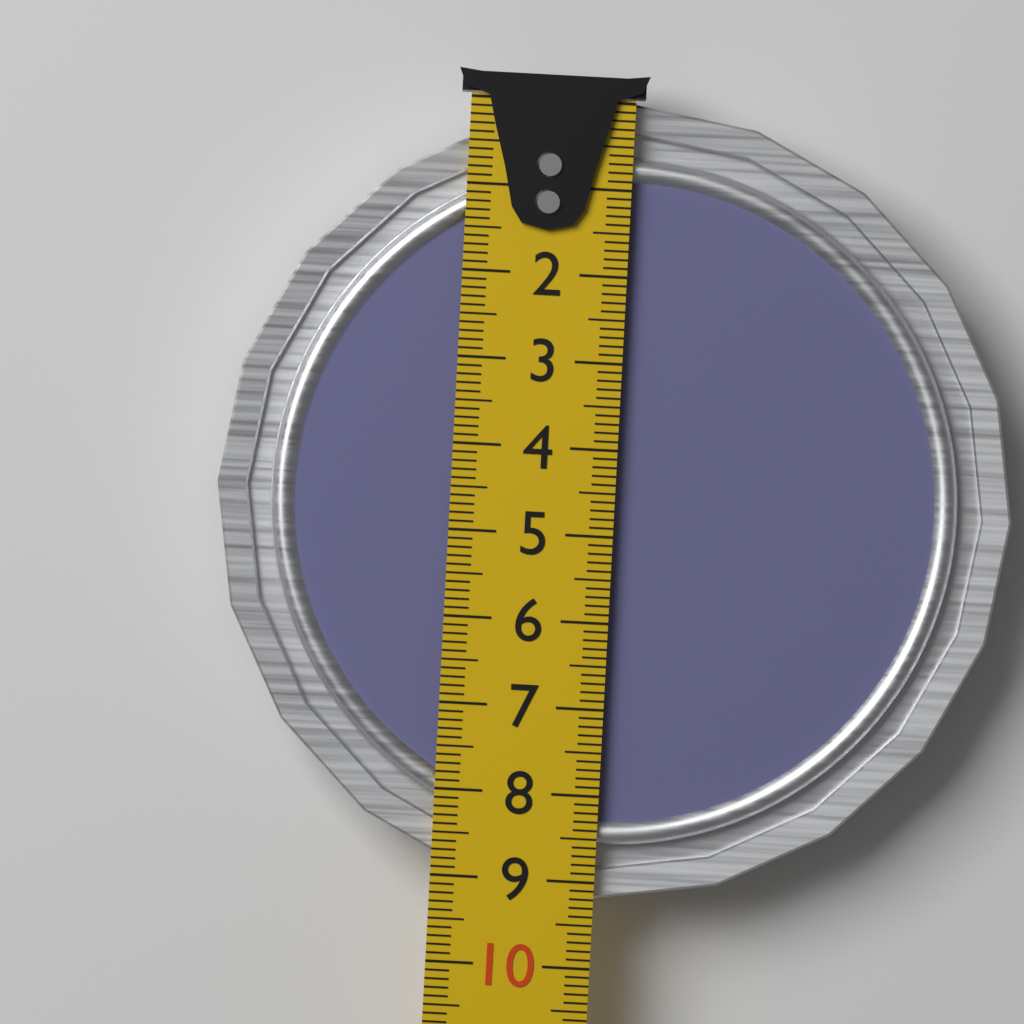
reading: 9.2 cm
